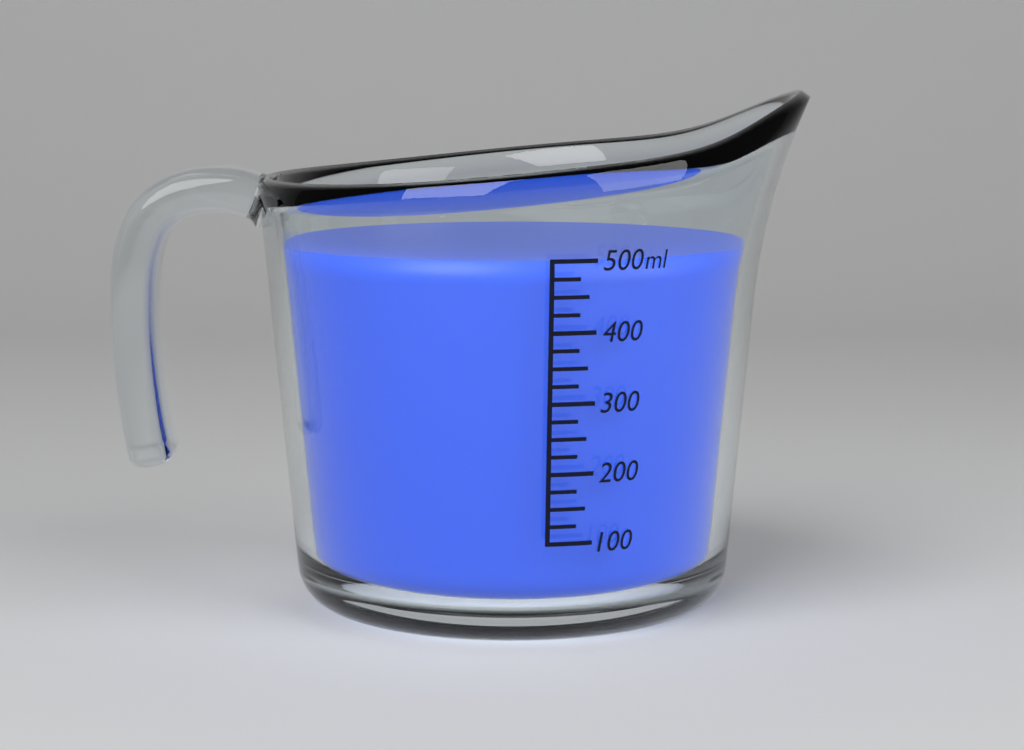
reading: 500 ml
